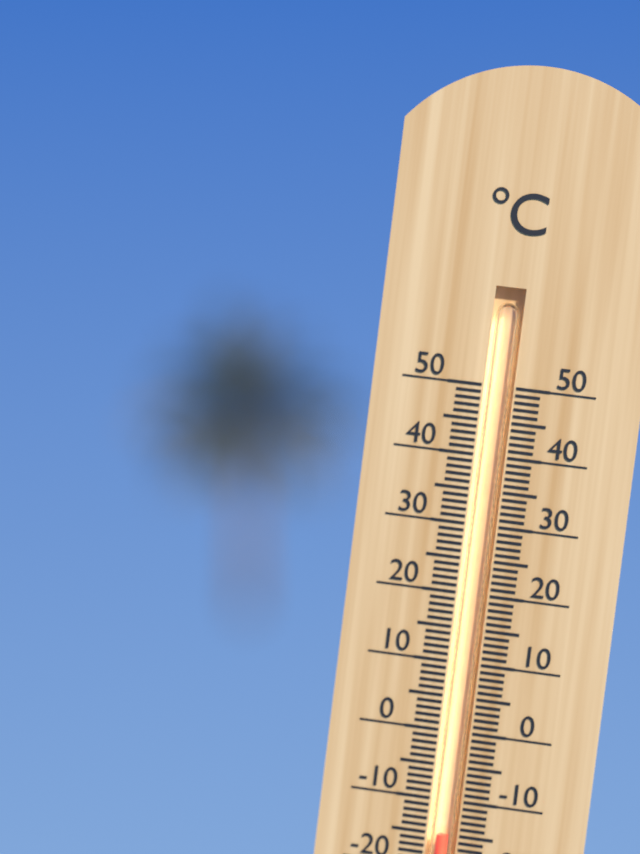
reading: -15 °C
